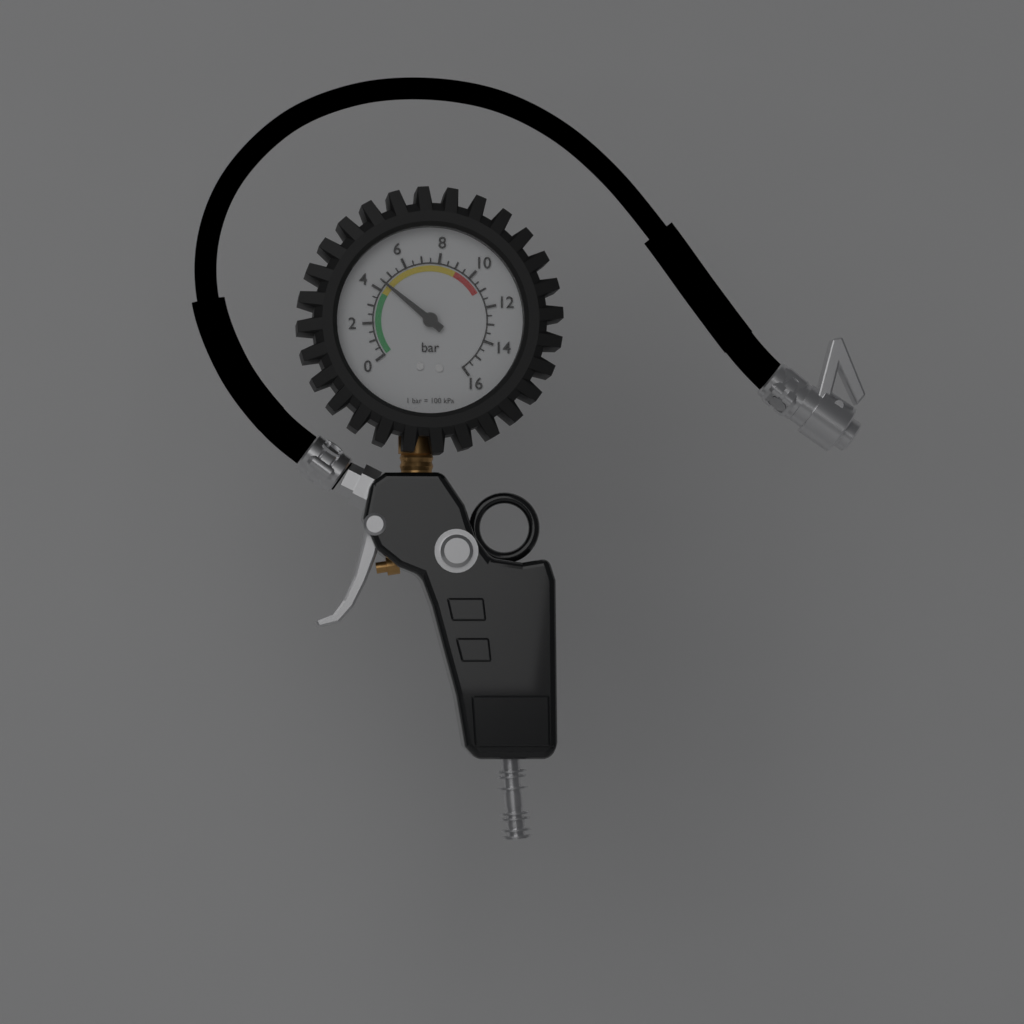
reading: 4.5 bar
